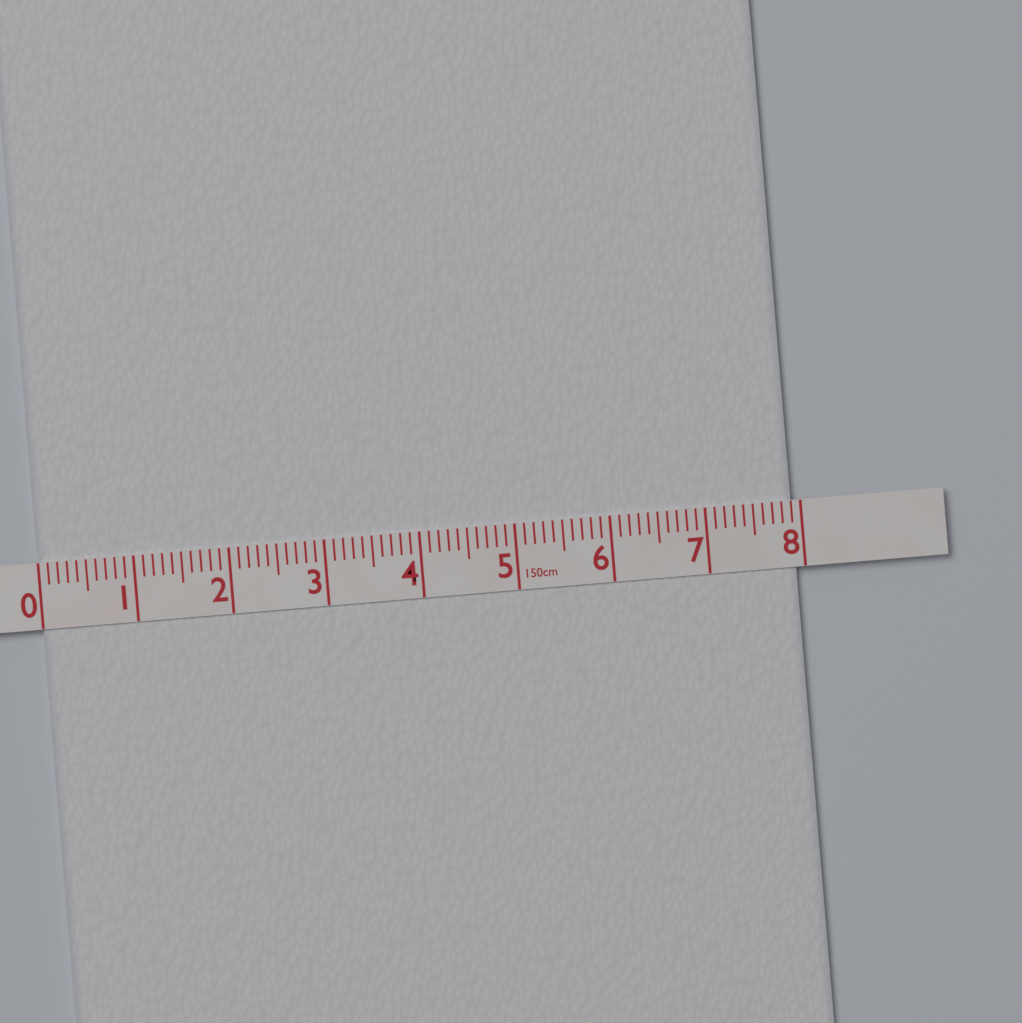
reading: 7.9 cm
